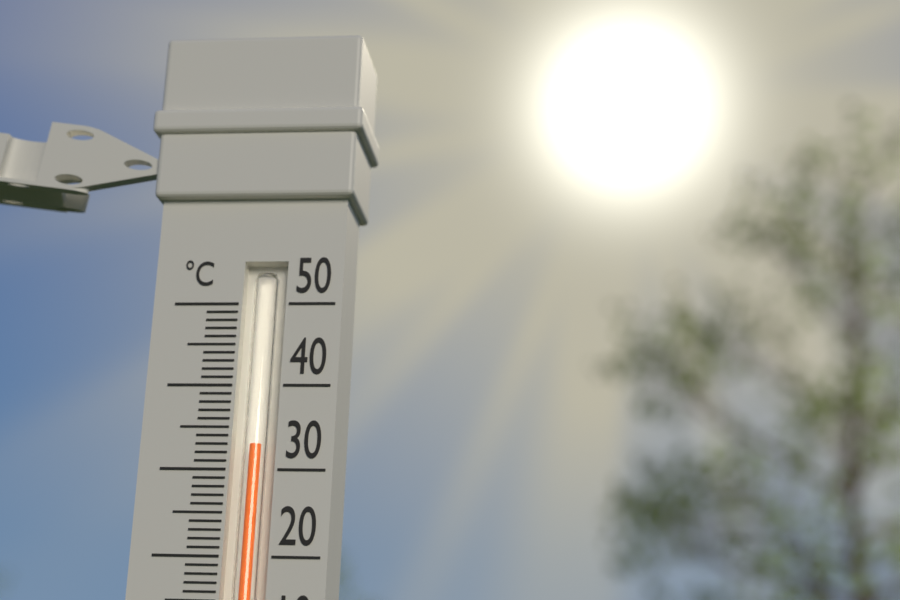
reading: 33 °C
